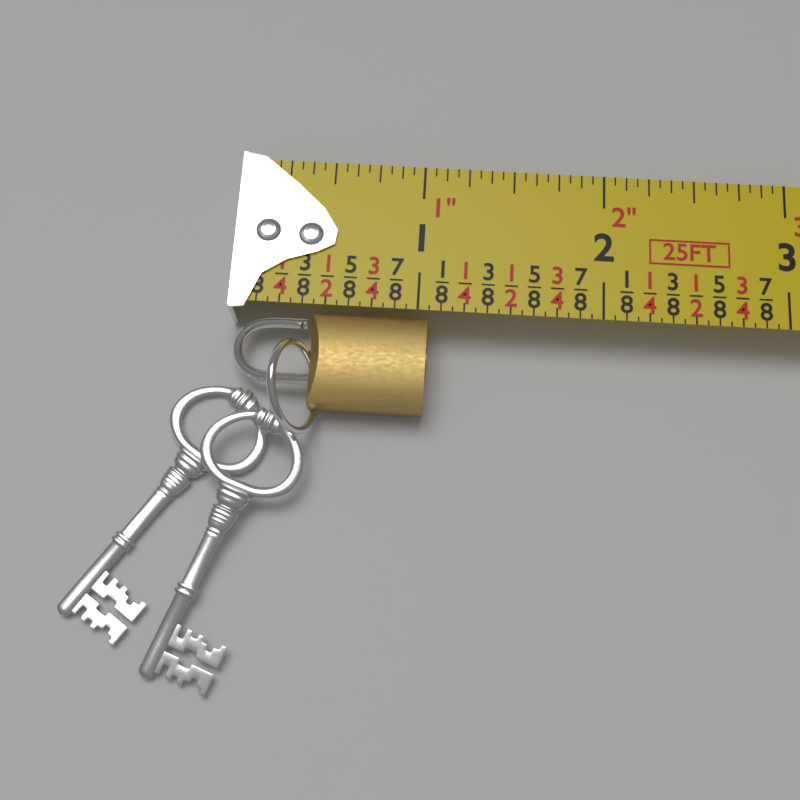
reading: 1.0625 in
